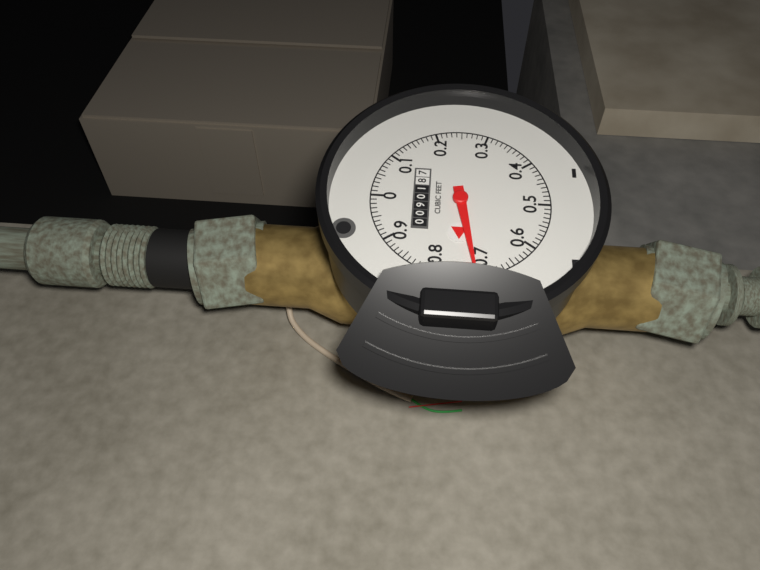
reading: 0.72 cubic feet
